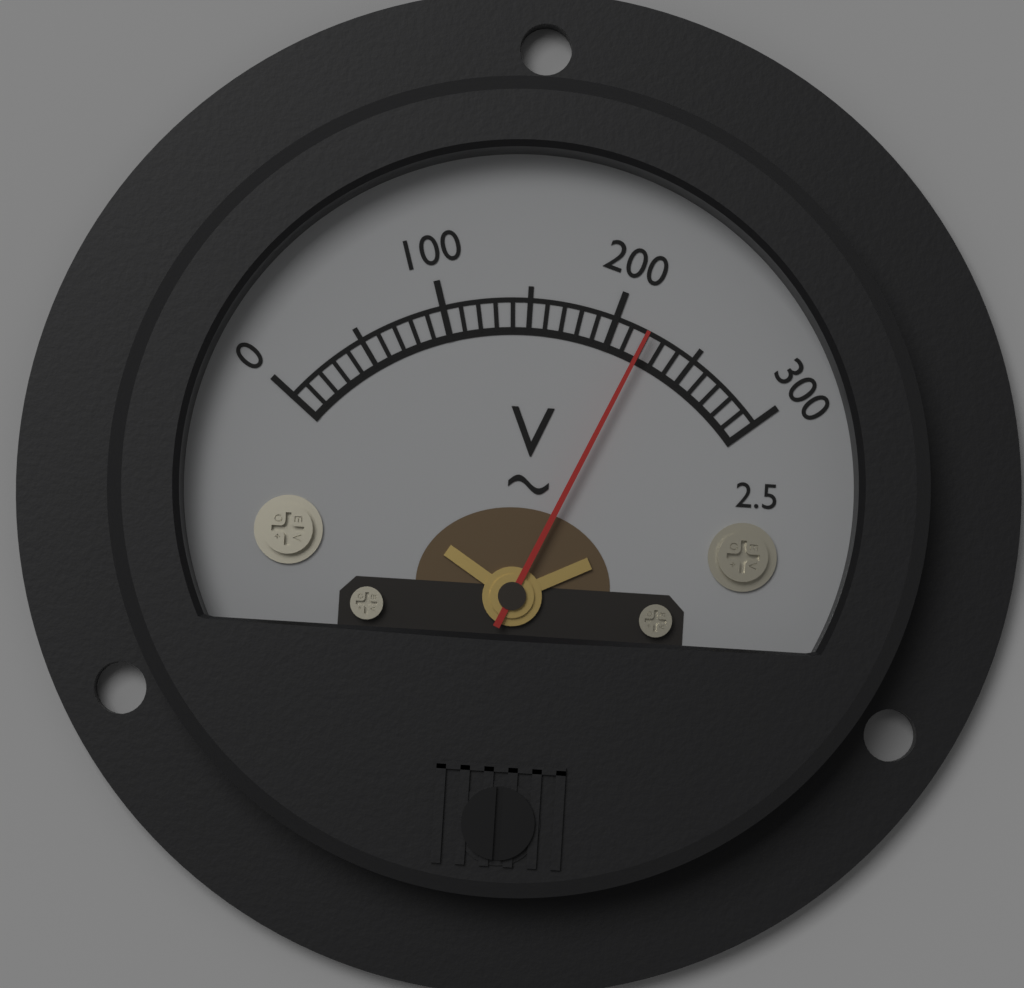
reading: 220 V
